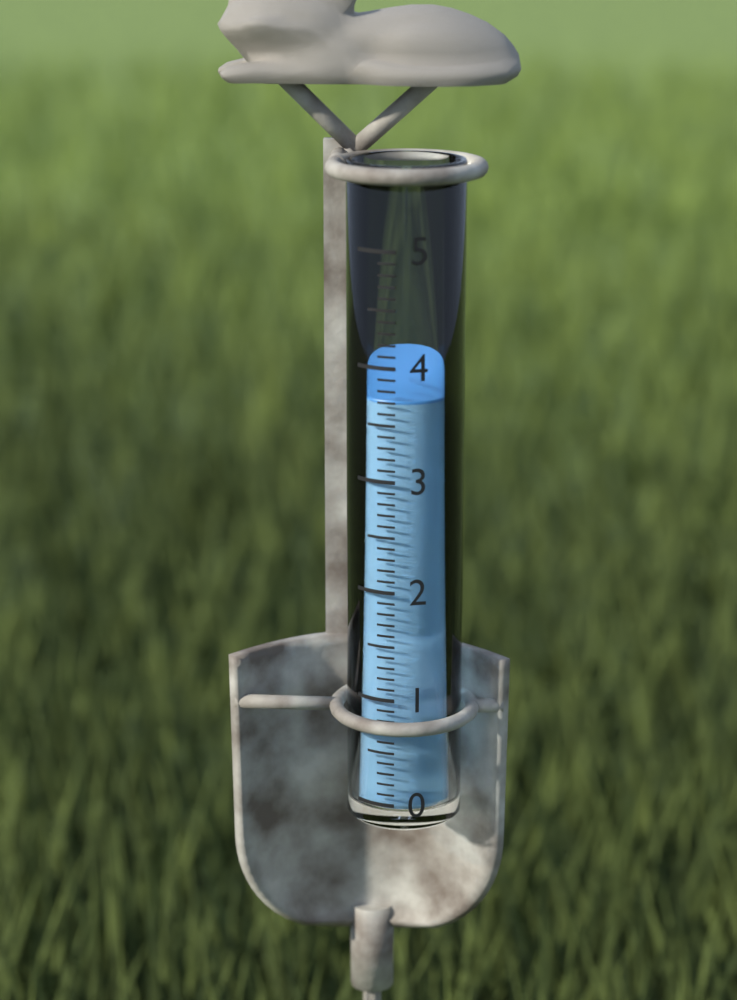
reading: 3.7 (no unit)
